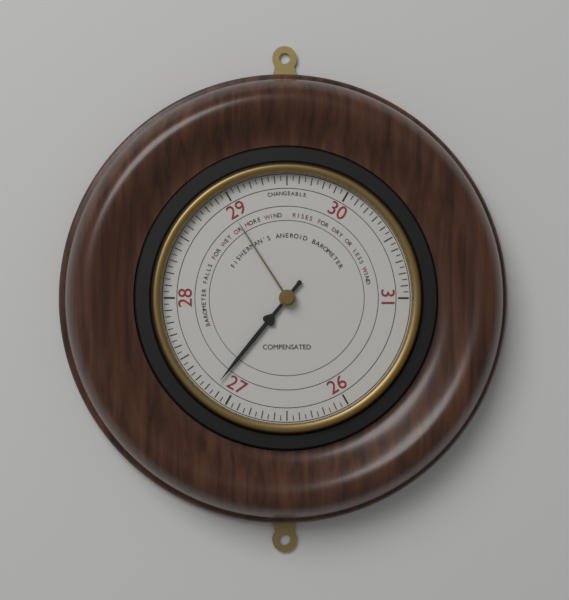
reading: 27.15 (no unit)
